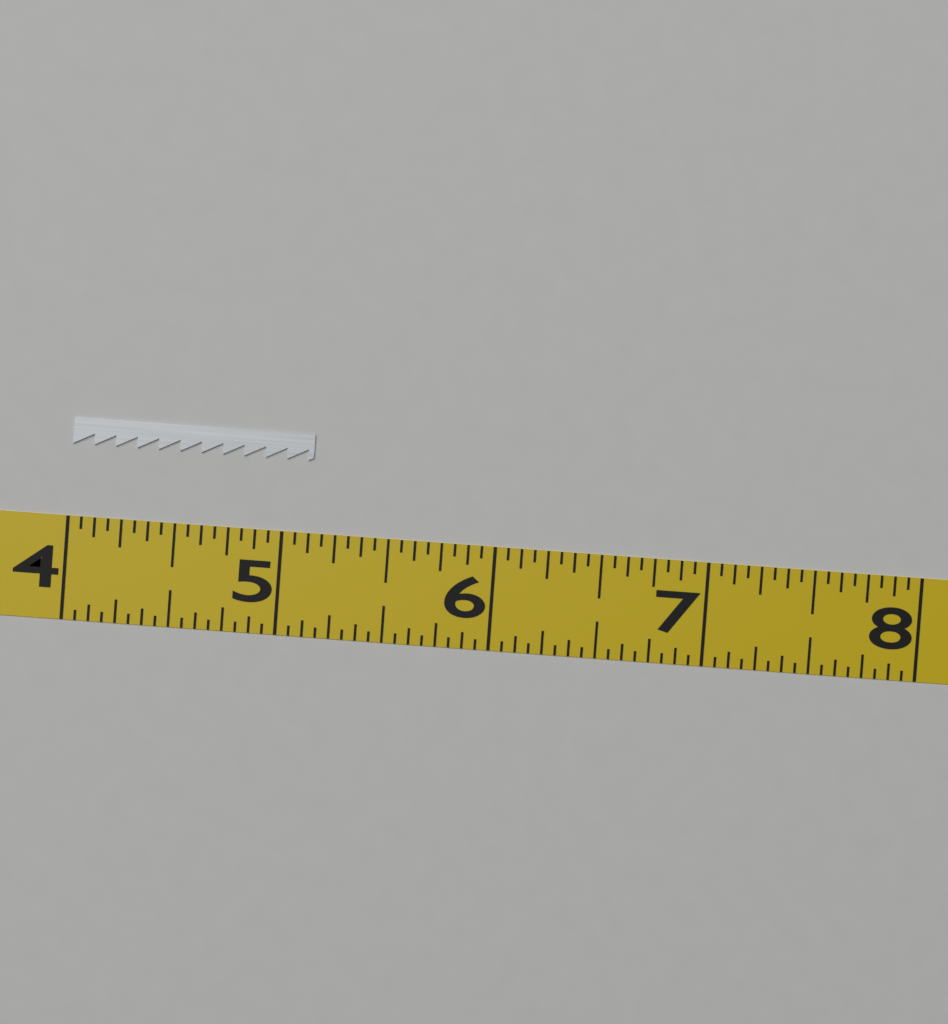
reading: 5.1250 (no unit)
